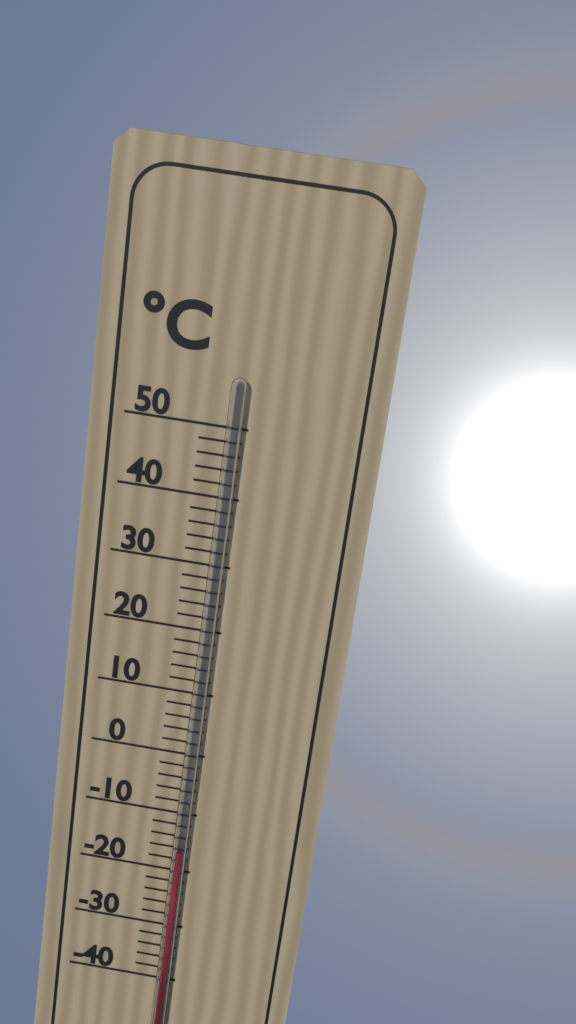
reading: -16 °C
